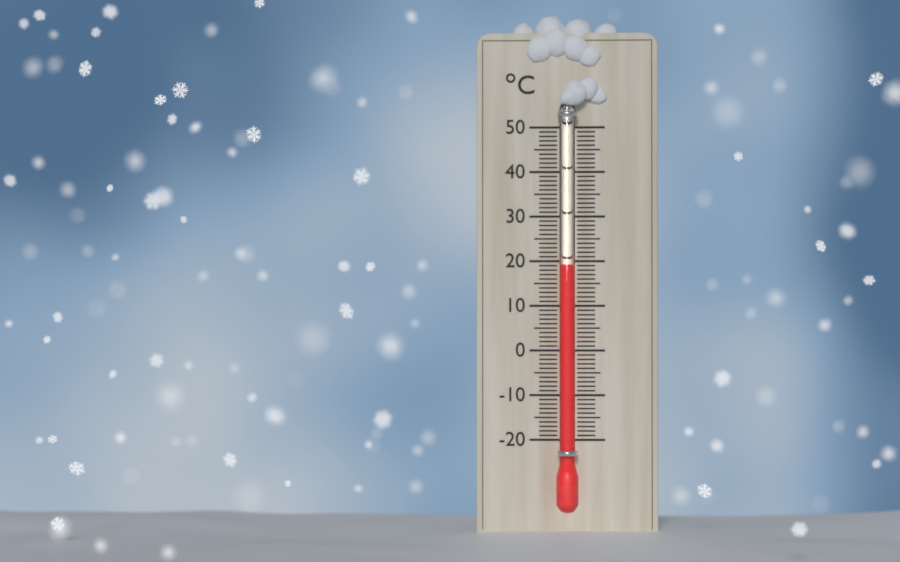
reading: 19 °C
